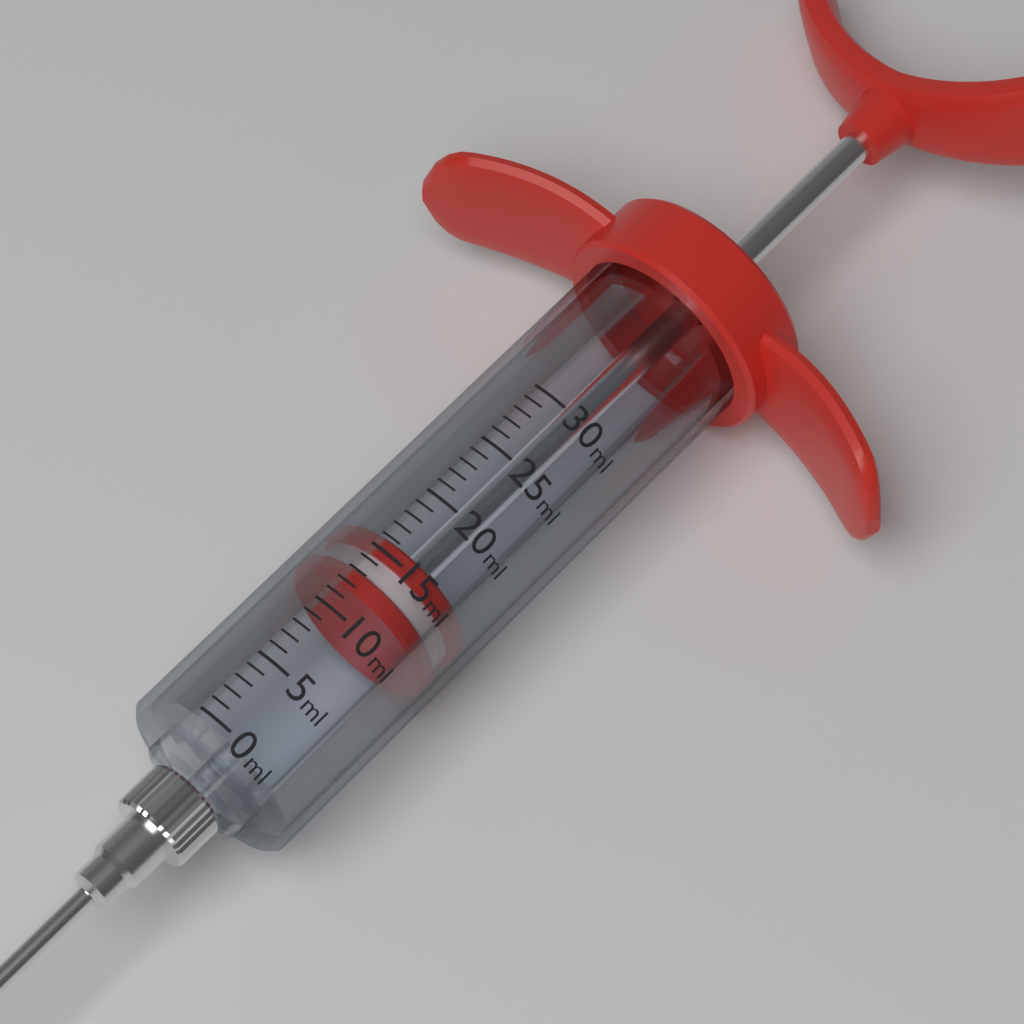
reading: 12 ml
